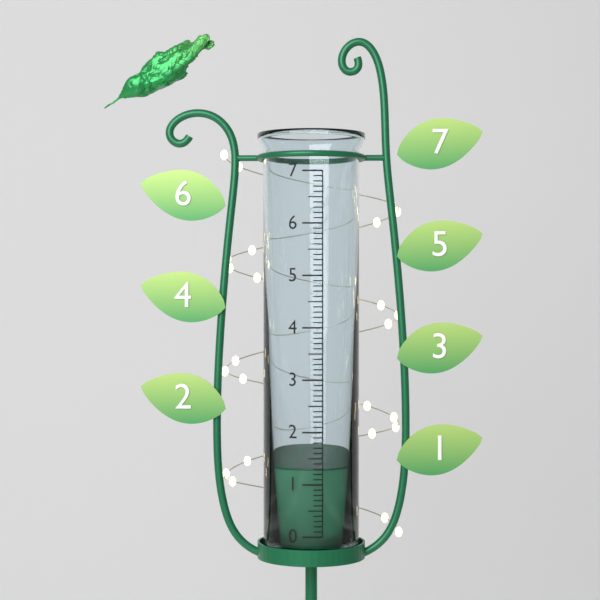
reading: 1.3 (no unit)
